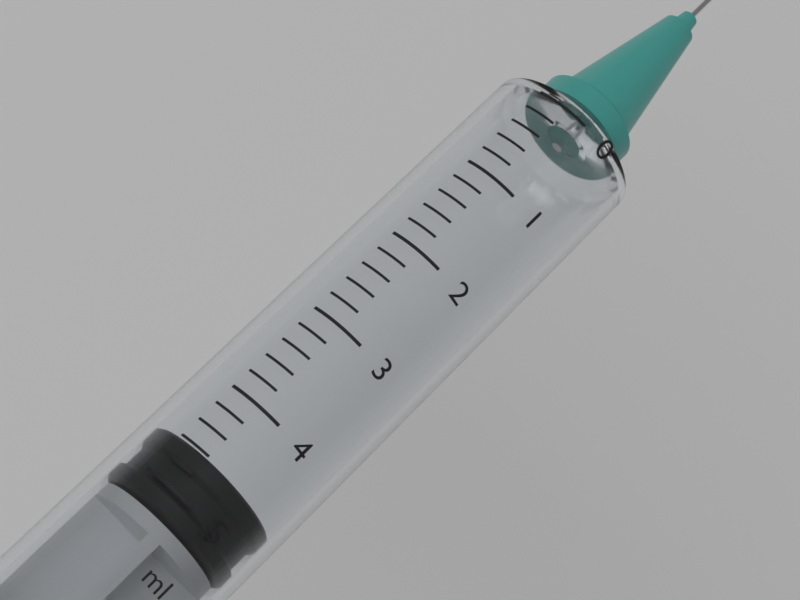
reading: 4.6 ml
